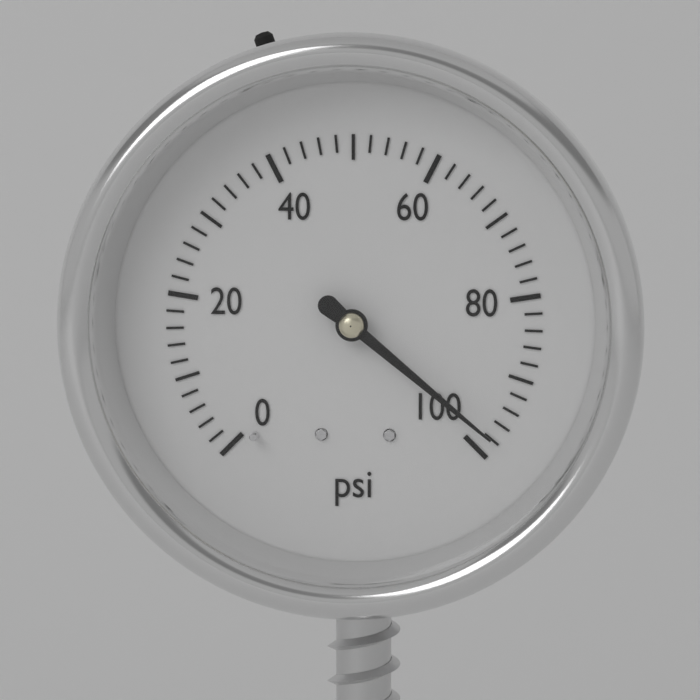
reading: 98 psi
